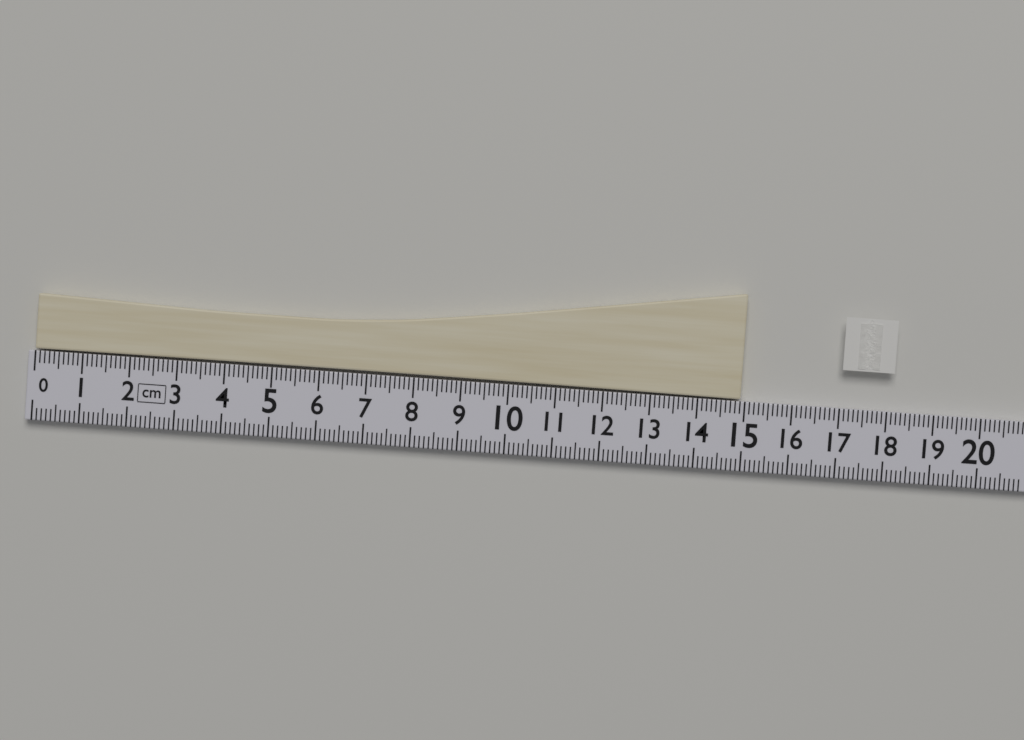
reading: 14.9 cm
